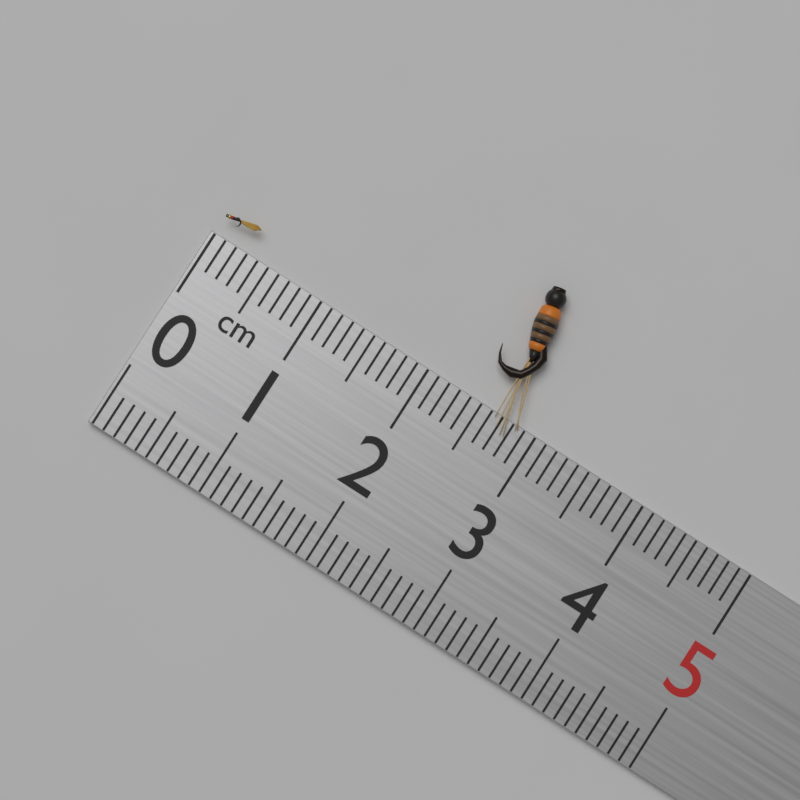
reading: 0.3 cm
